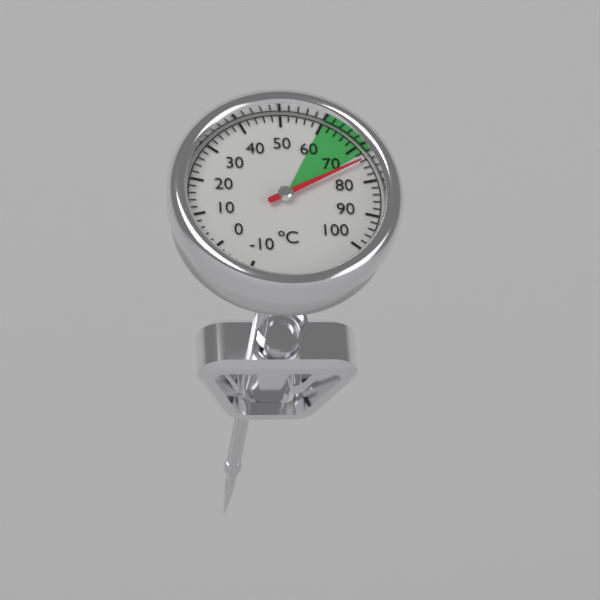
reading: 74 °C
